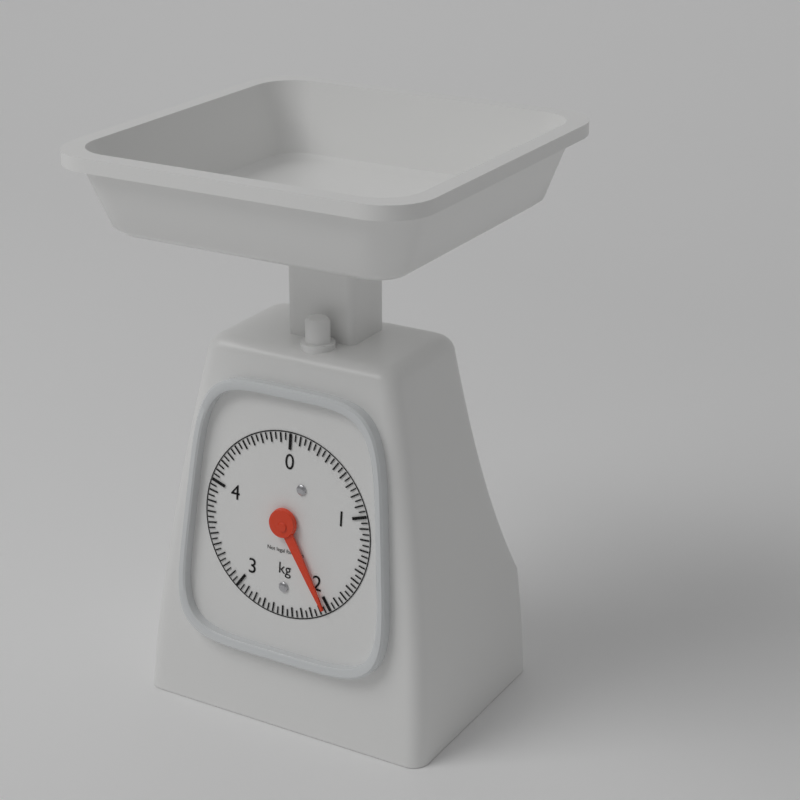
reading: 2.05 kg
